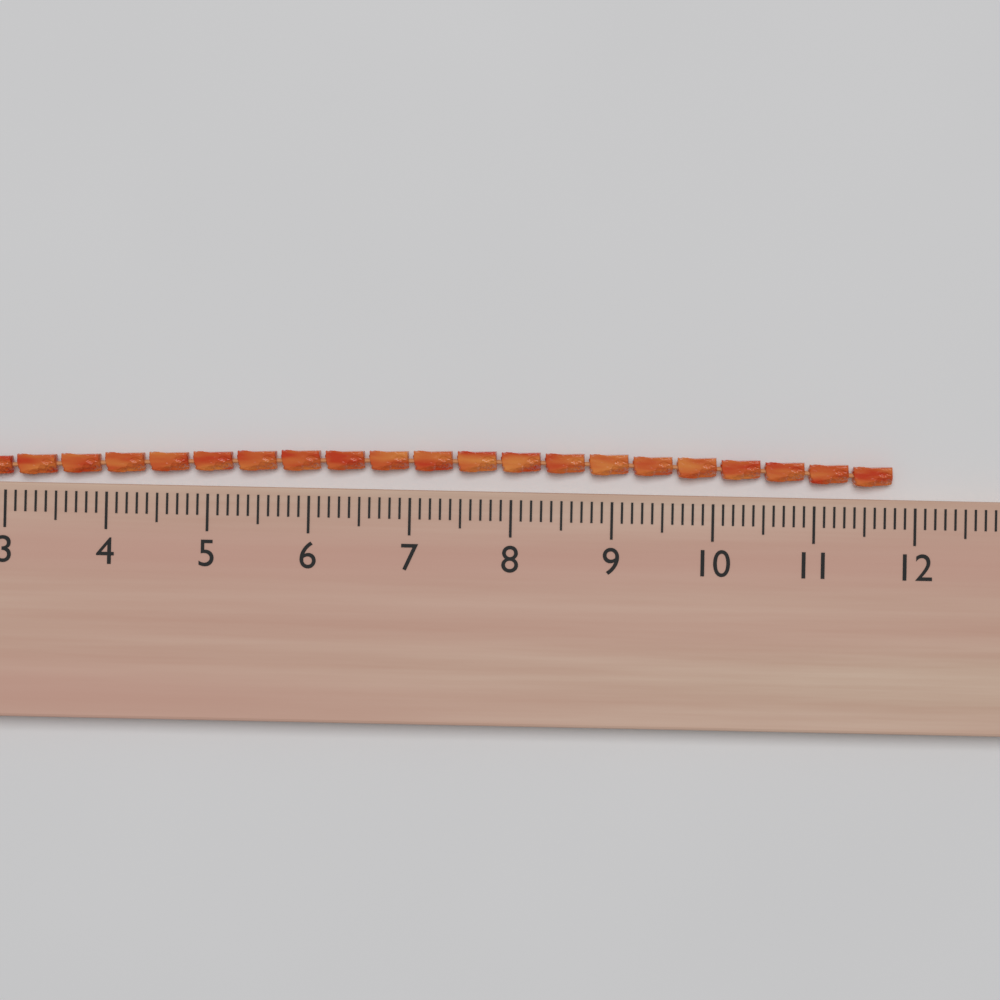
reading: 11.8 (no unit)
